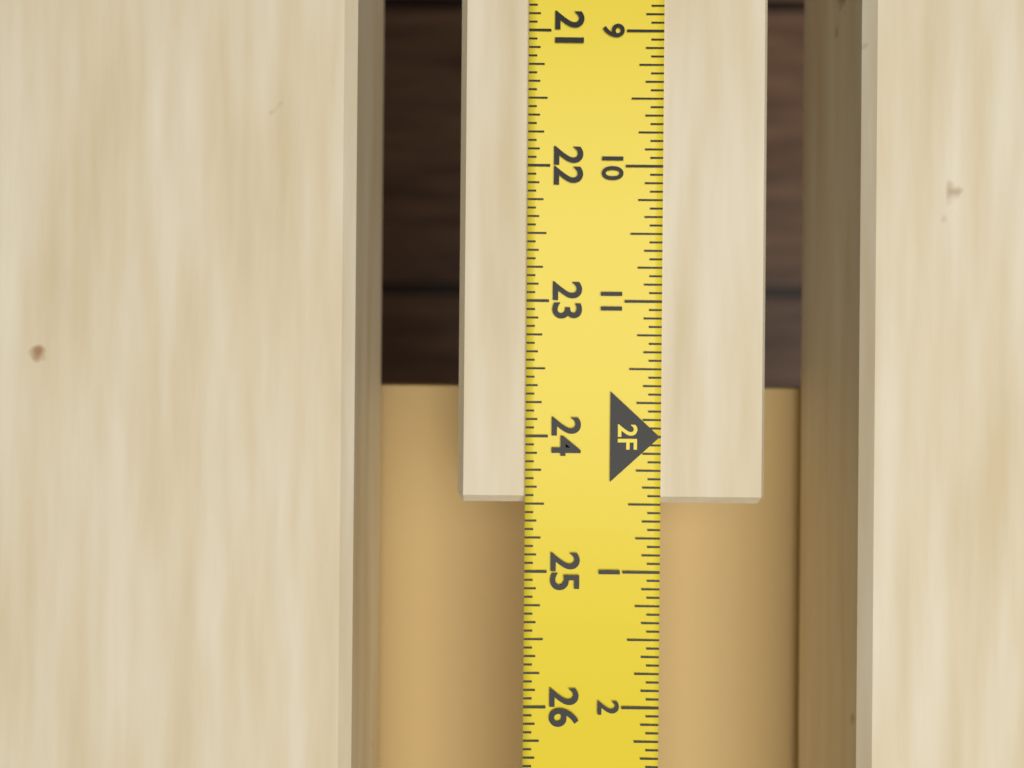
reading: 24.5000 in
